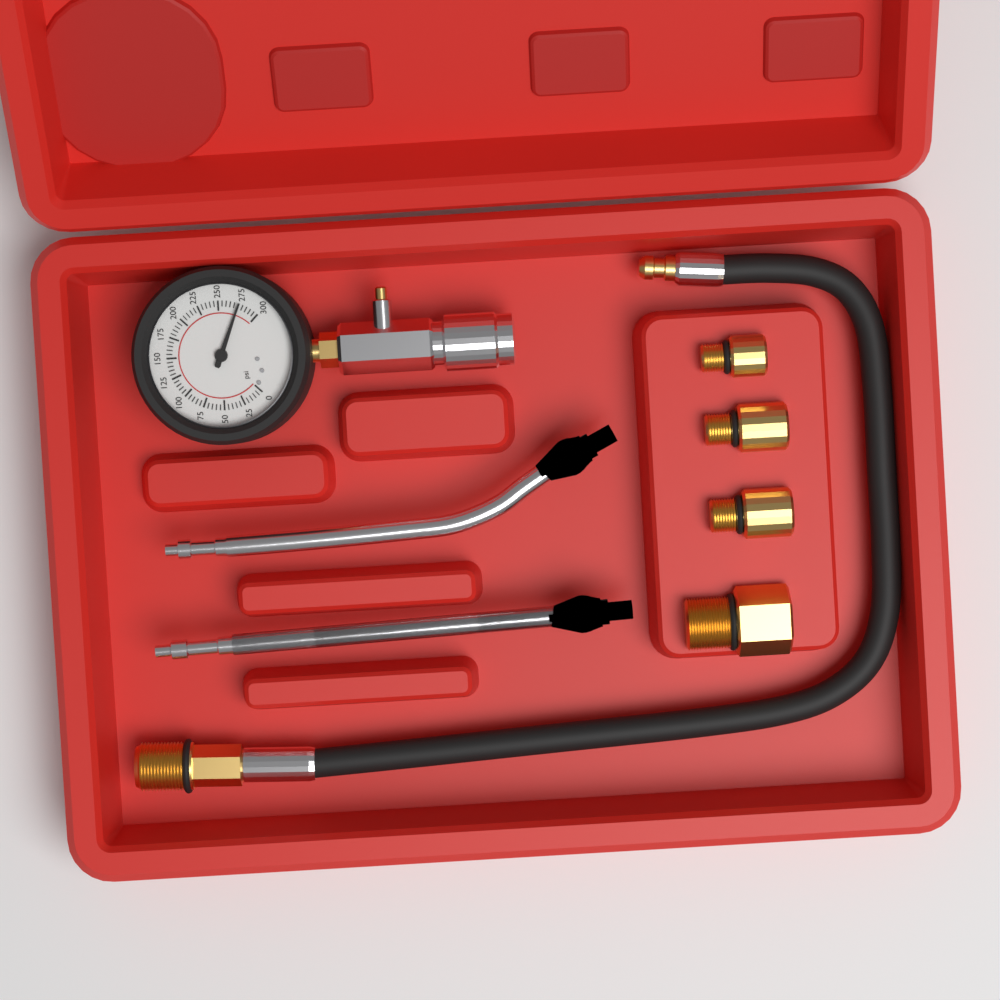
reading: 275 psi
